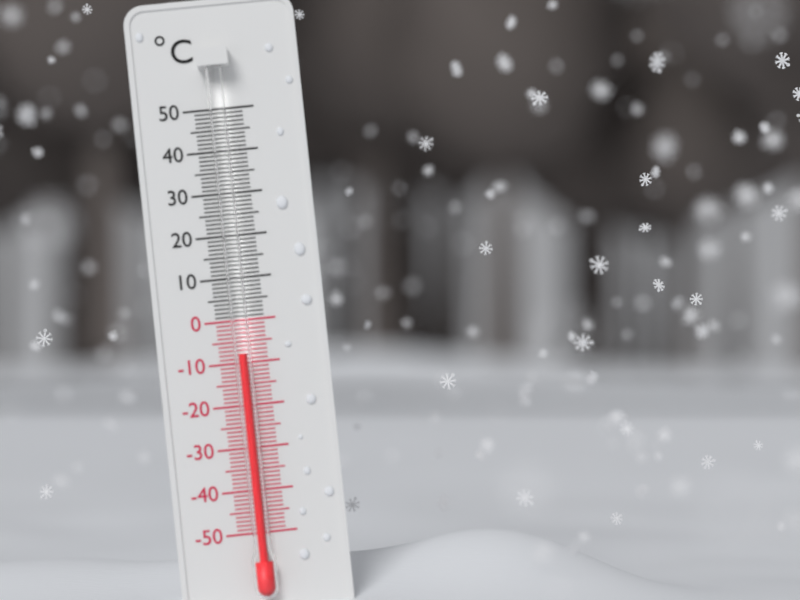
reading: -8 °C
